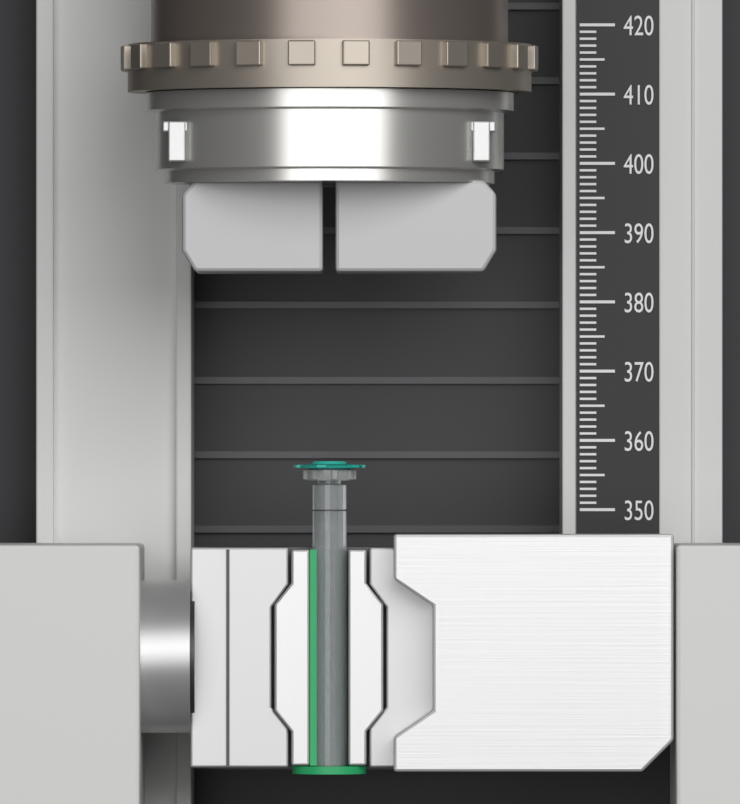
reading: 357 (no unit)
